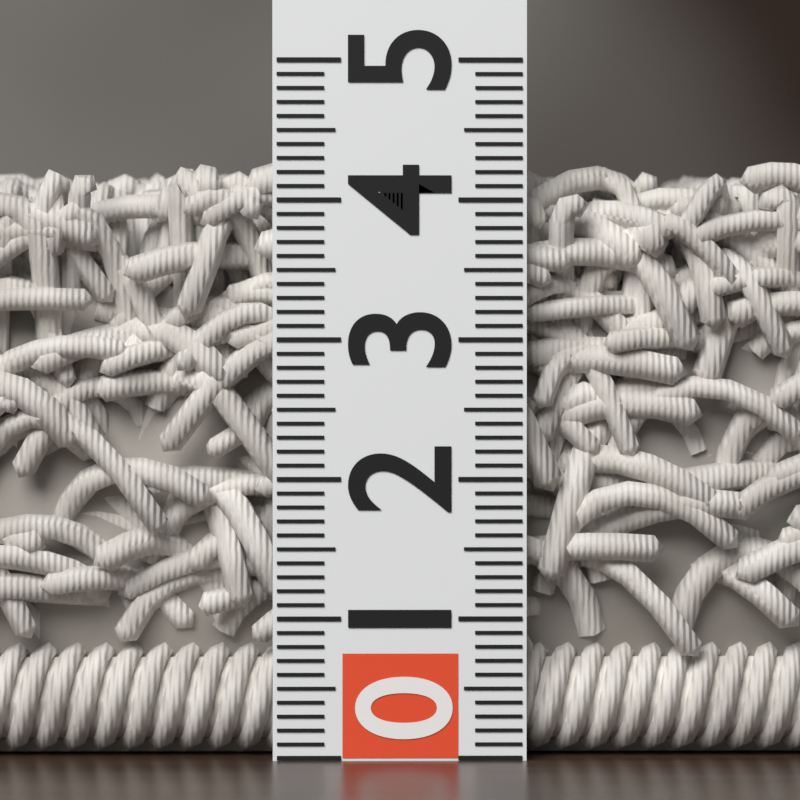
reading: 4.3 (no unit)
